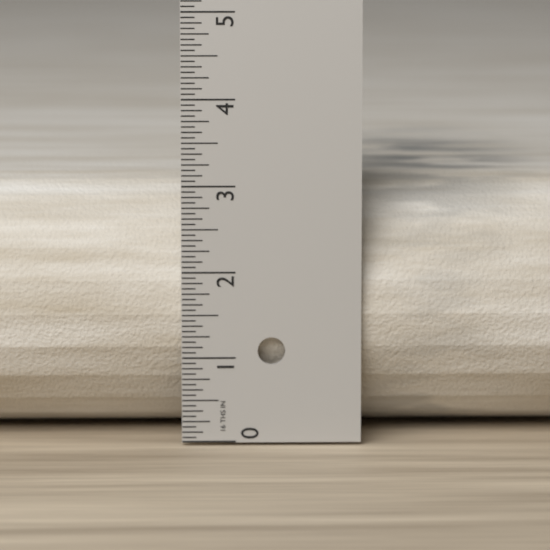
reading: 3.0000 in
